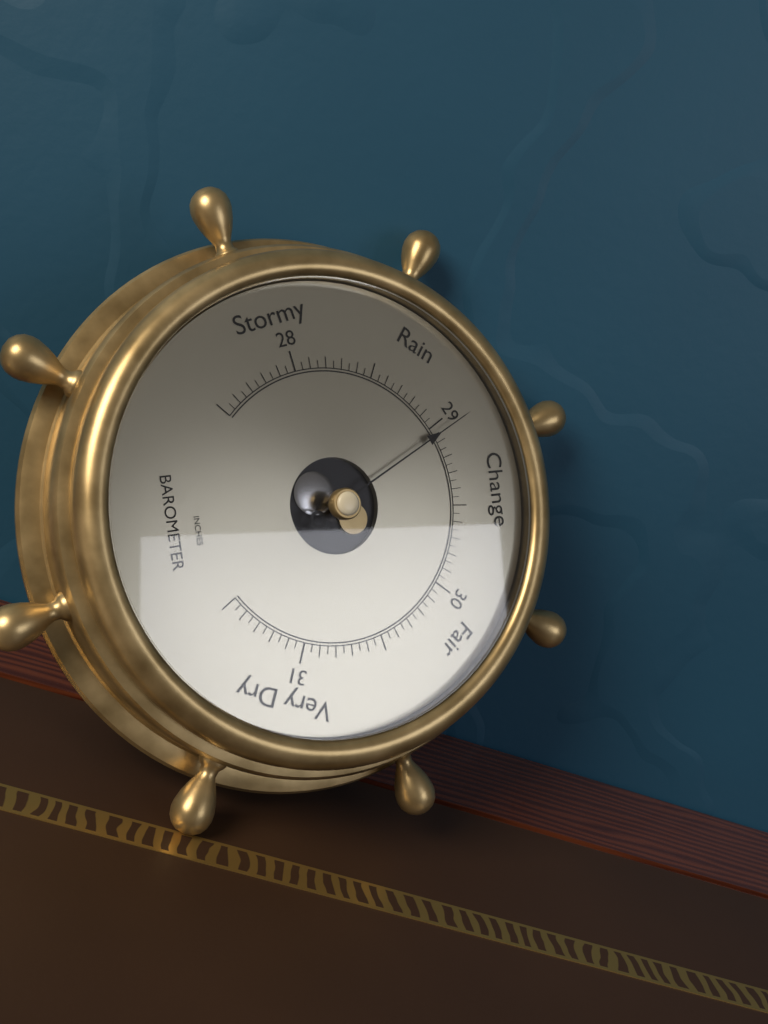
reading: 29.05 inHg
